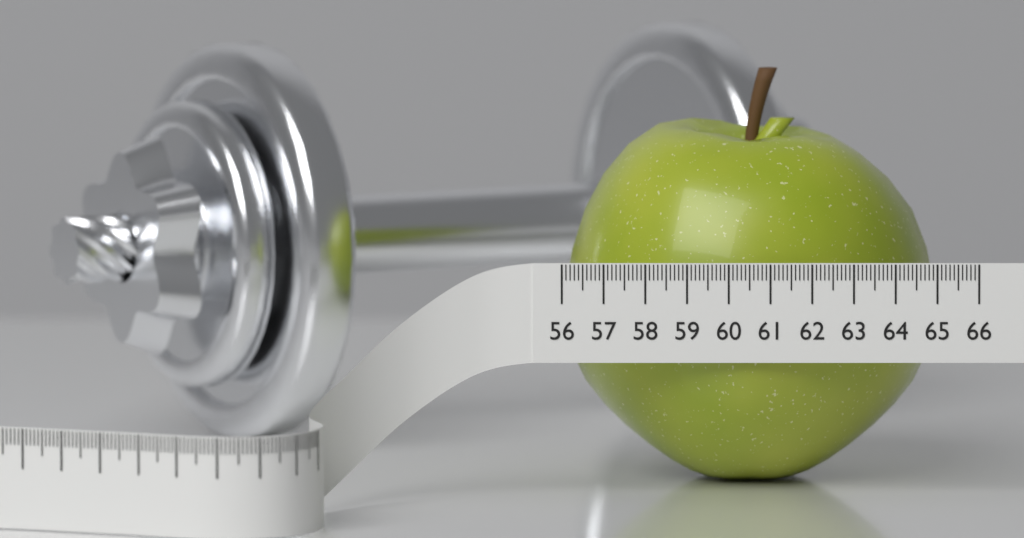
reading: 65.0 (no unit)
